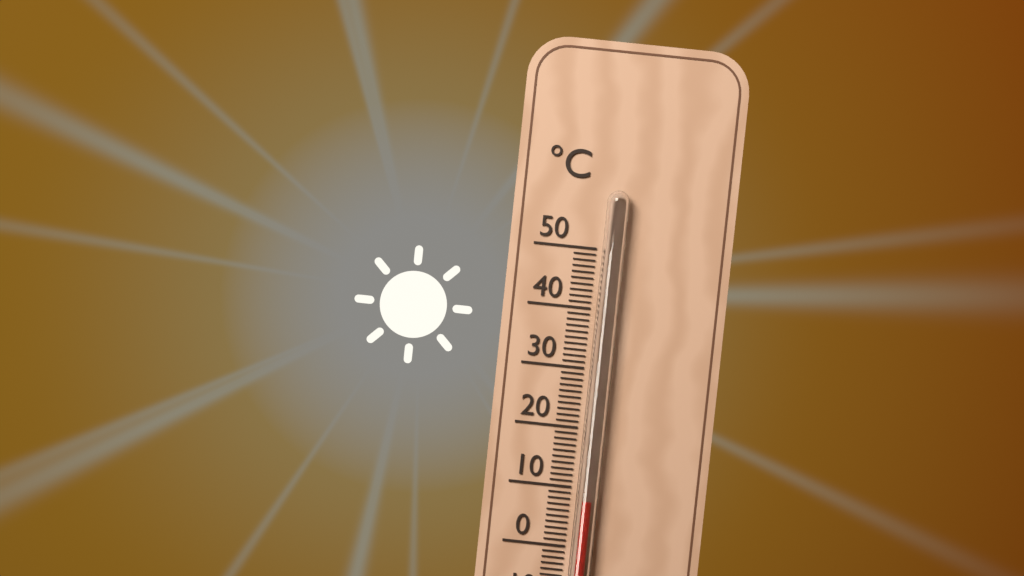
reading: 8 °C
